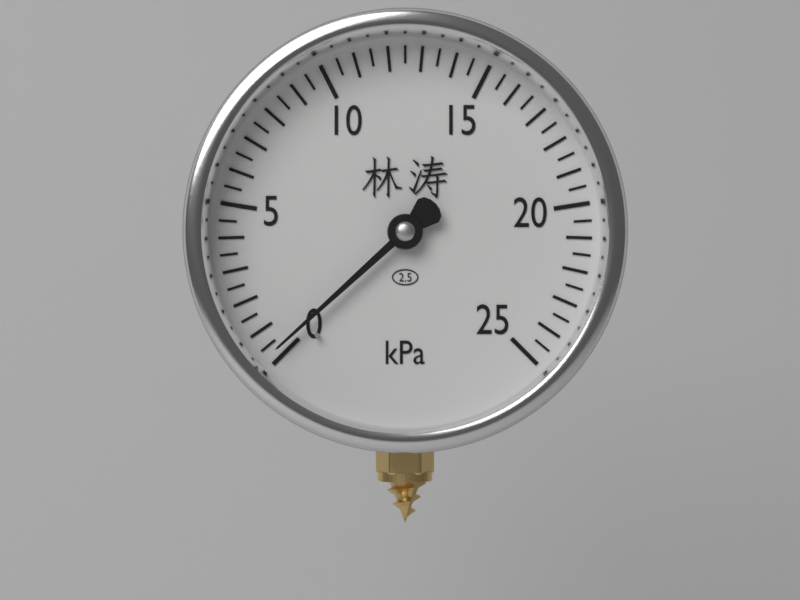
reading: 0.25 kPa
